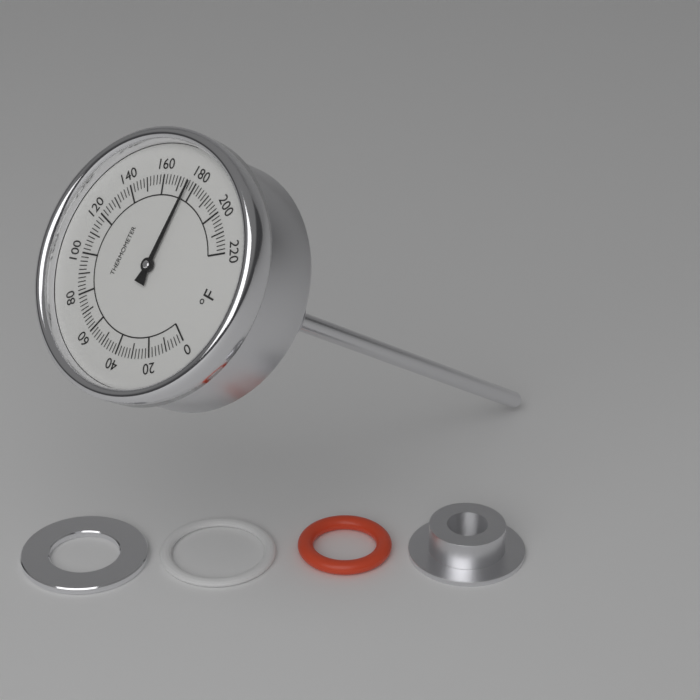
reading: 176 °F
